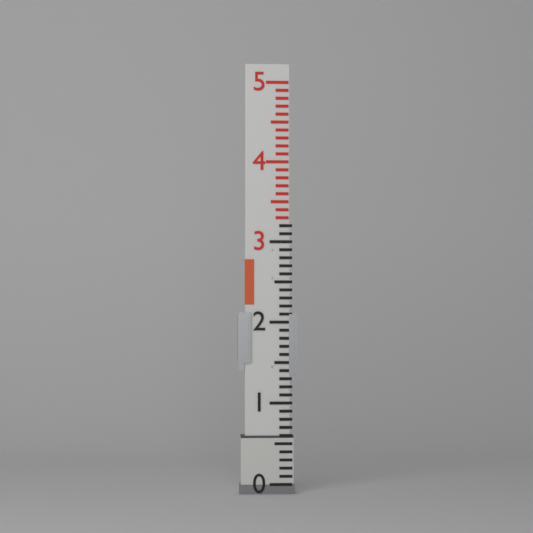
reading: 0.6 (no unit)
